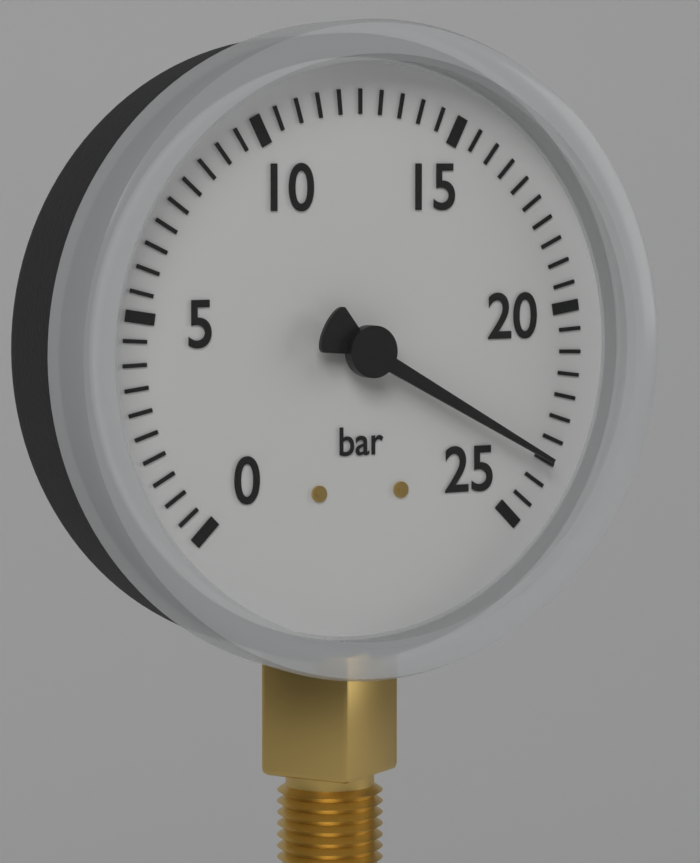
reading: 23.5 bar
